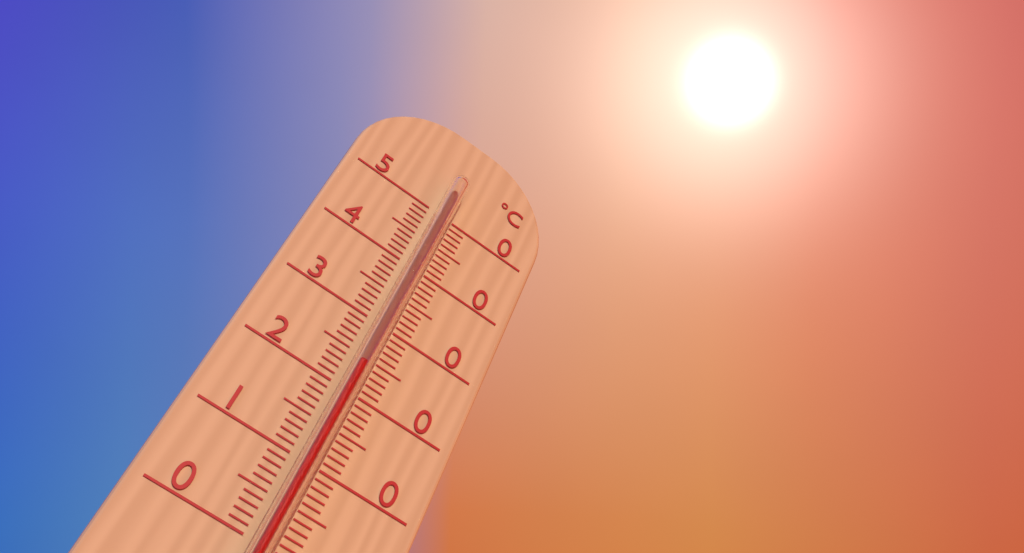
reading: 23 °C
